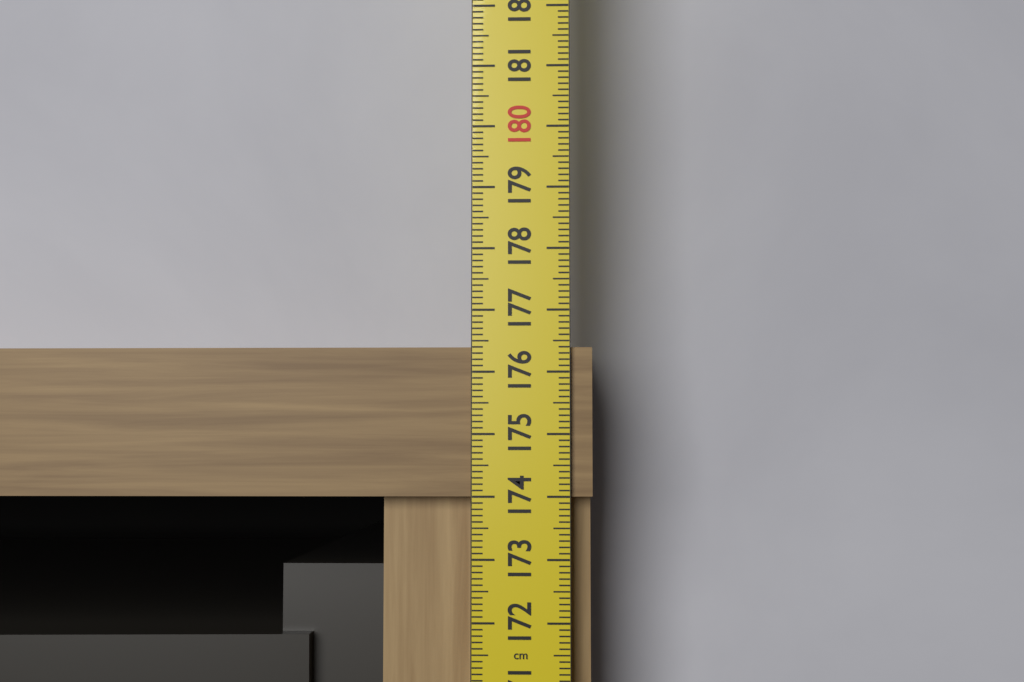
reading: 176.4 cm
